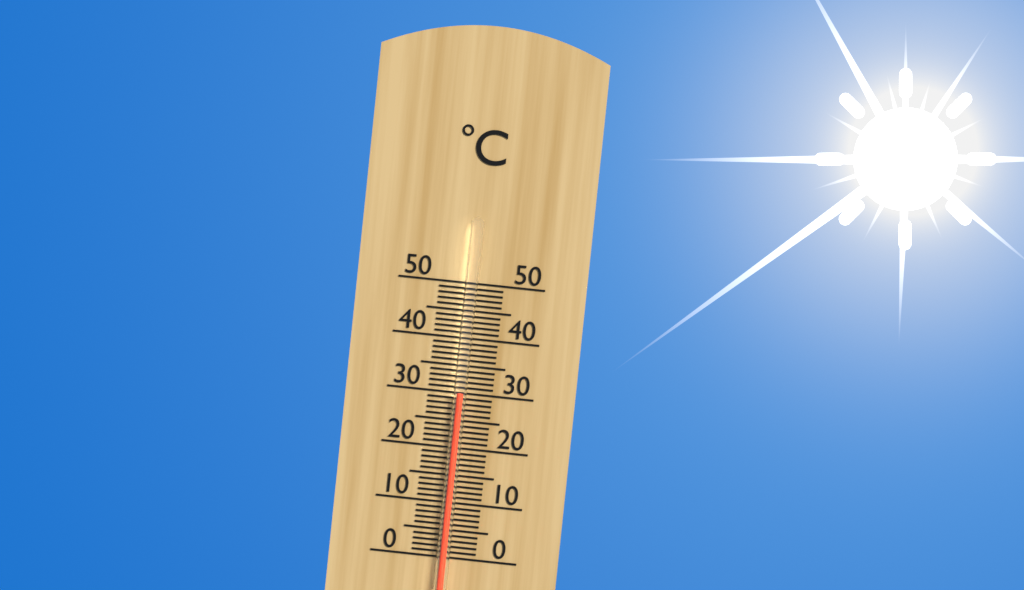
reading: 30 °C
